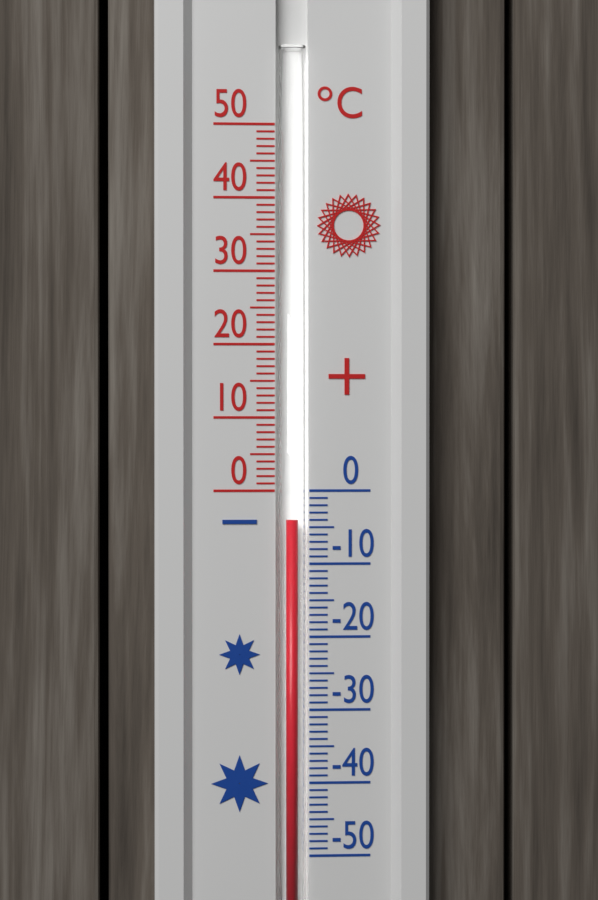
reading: -4 °C
